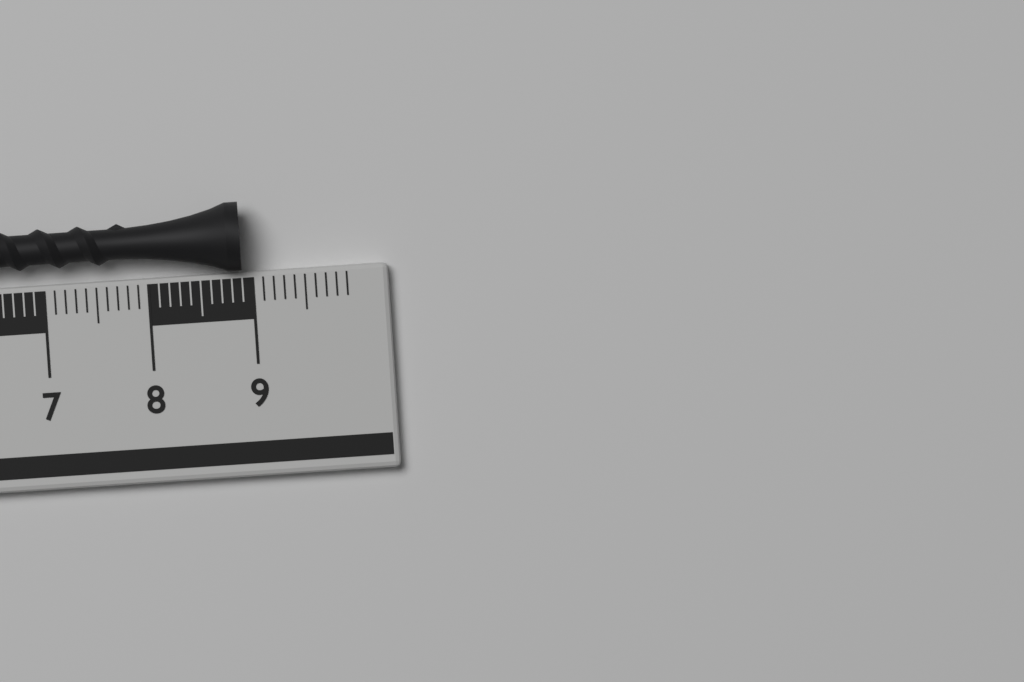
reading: 8.9 cm
